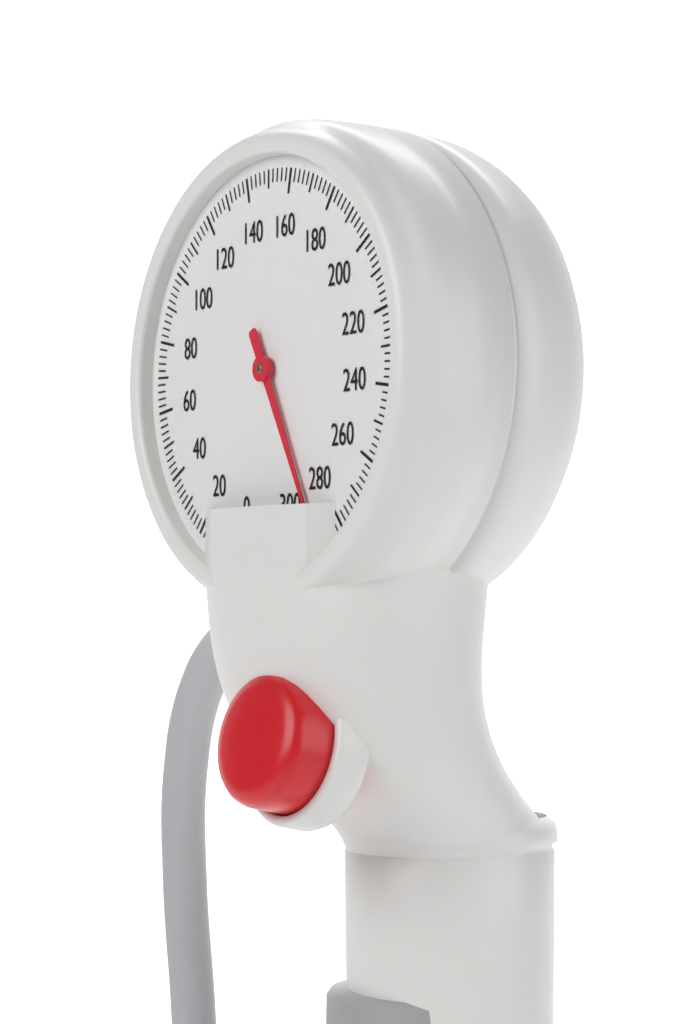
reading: 290 mmHg
